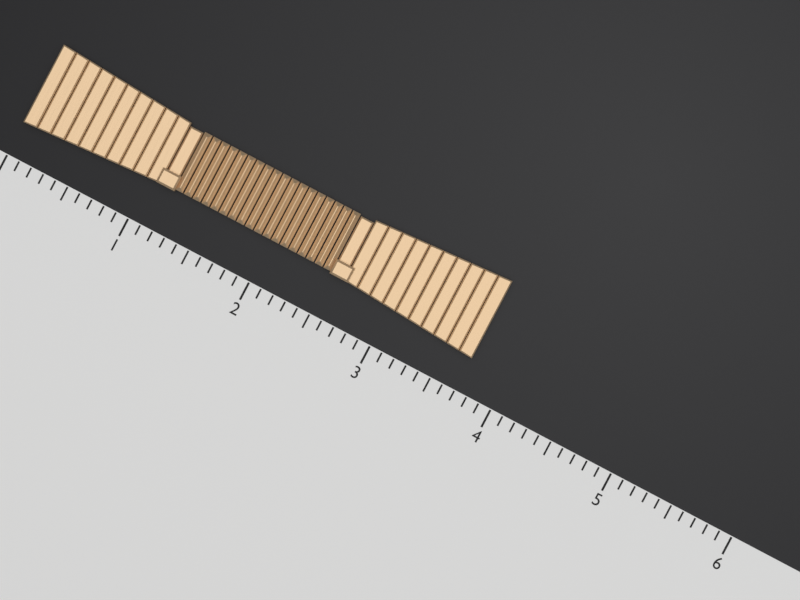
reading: 3.7 (no unit)
